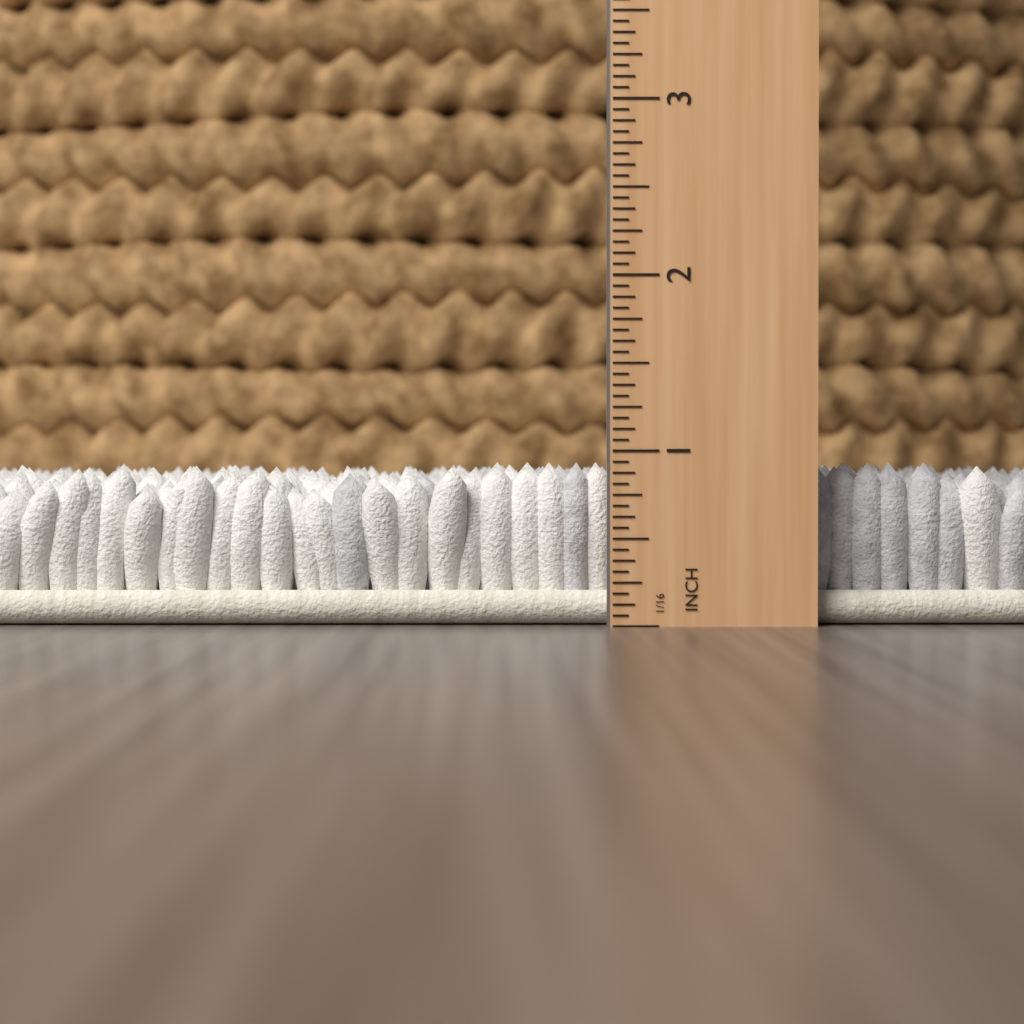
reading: 0.9375 in
